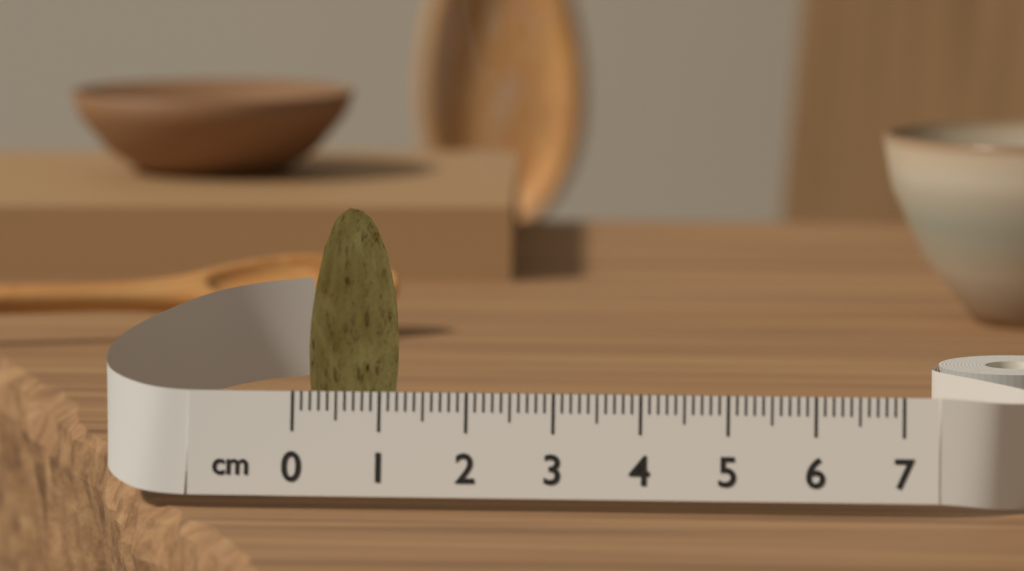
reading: 1.0 cm
